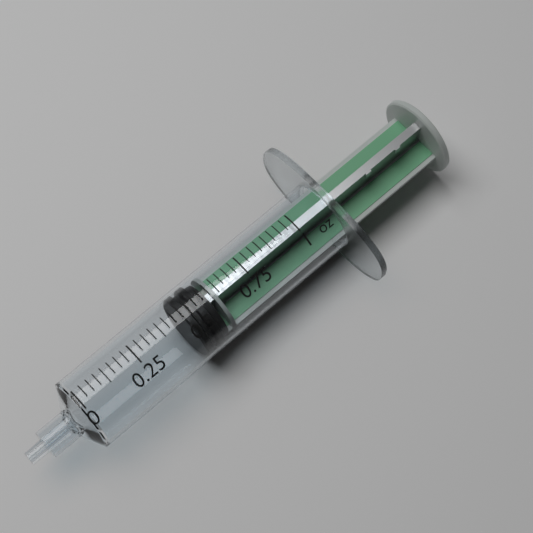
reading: 0.46875 oz
